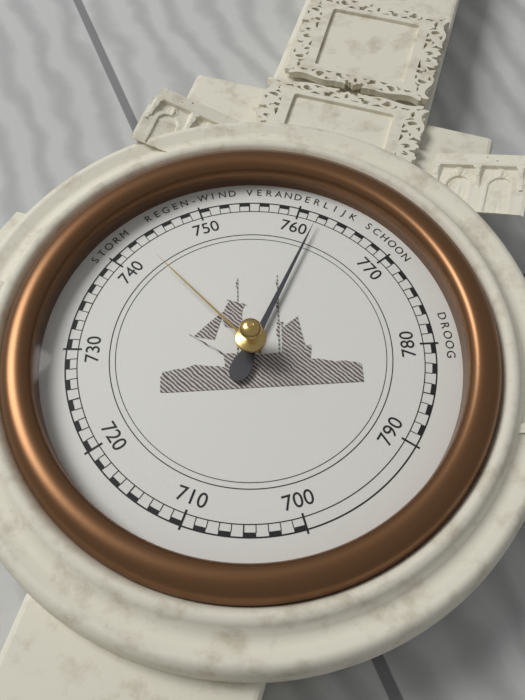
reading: 762 mmHg
